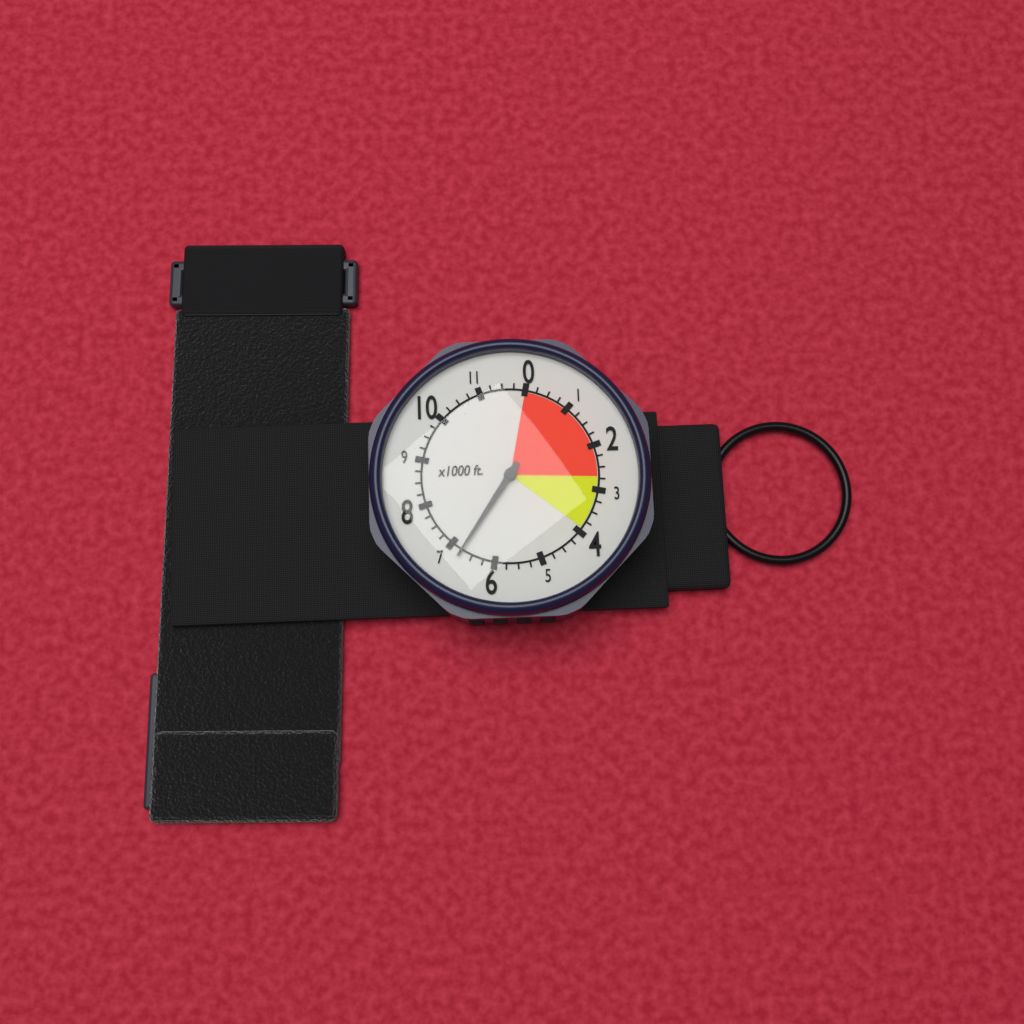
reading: 6750 ft
